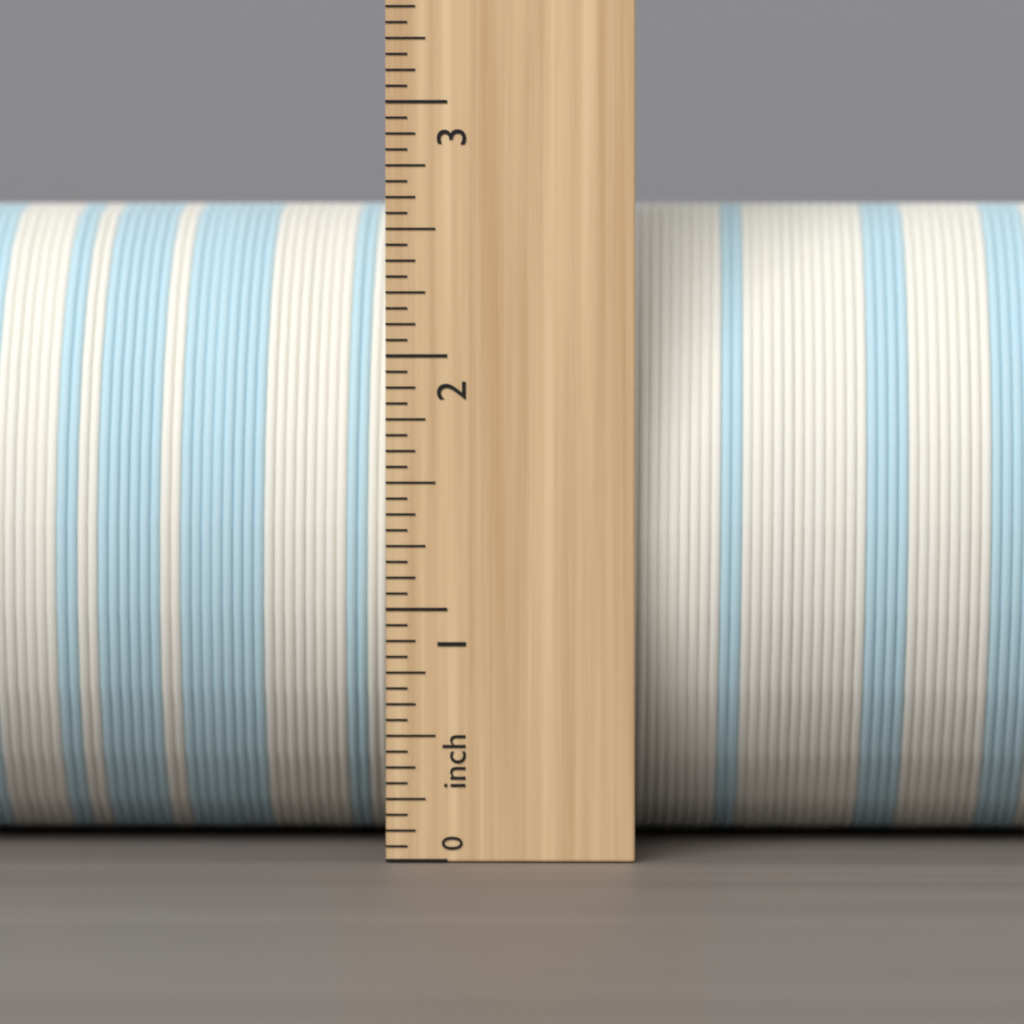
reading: 2.6250 inch
